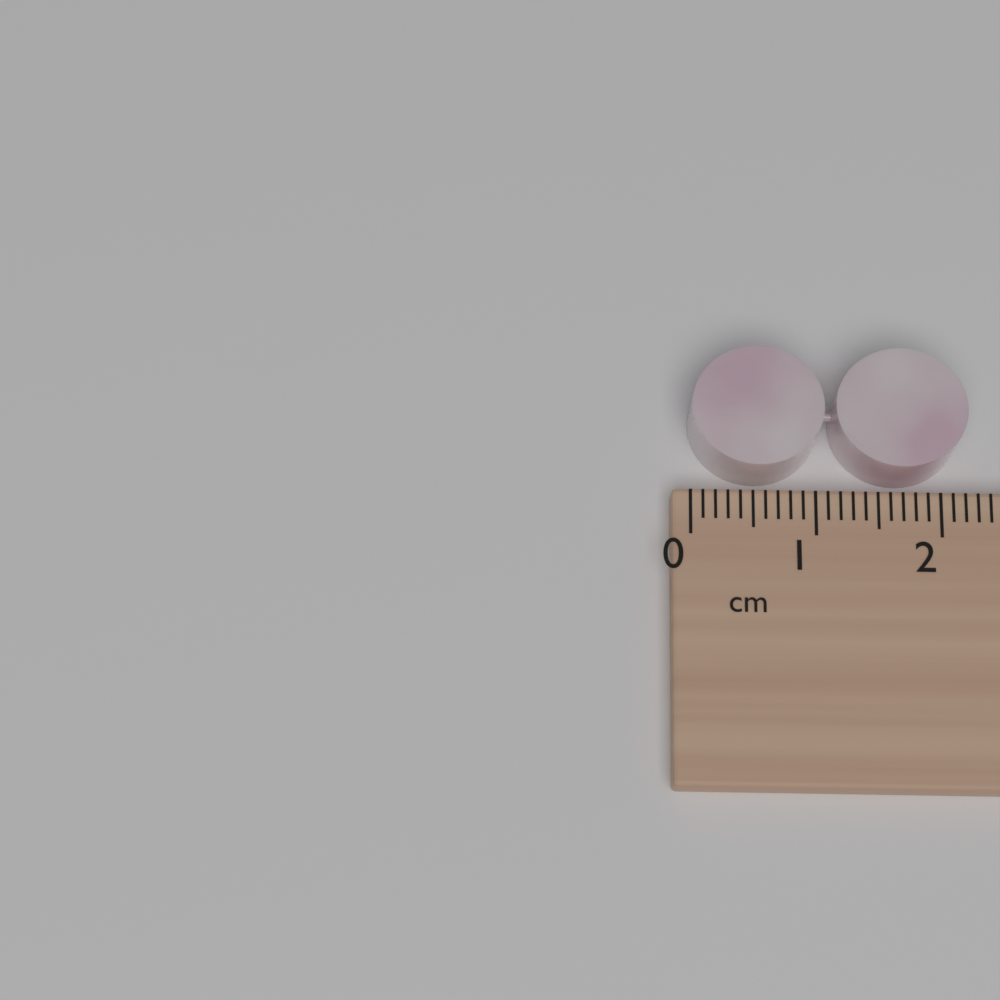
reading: 2.2 cm
